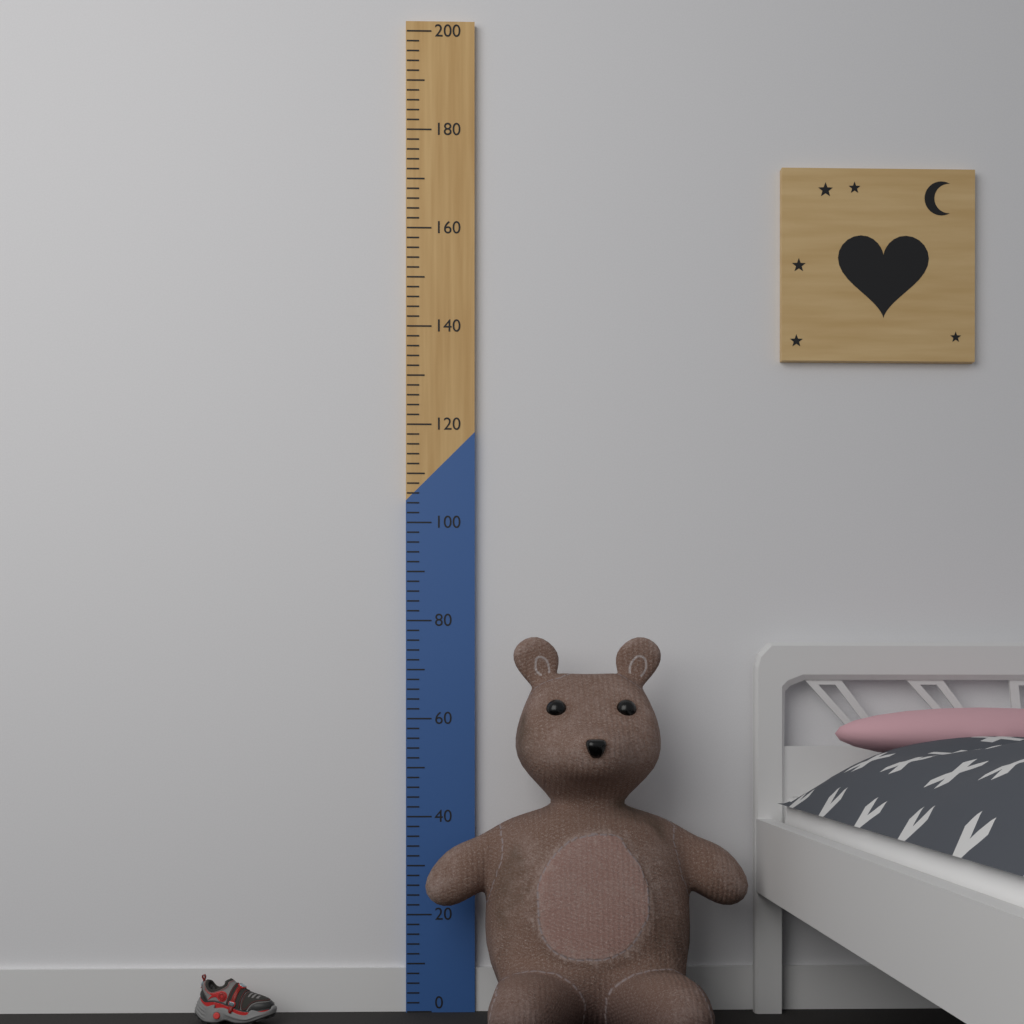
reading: 76 (no unit)
